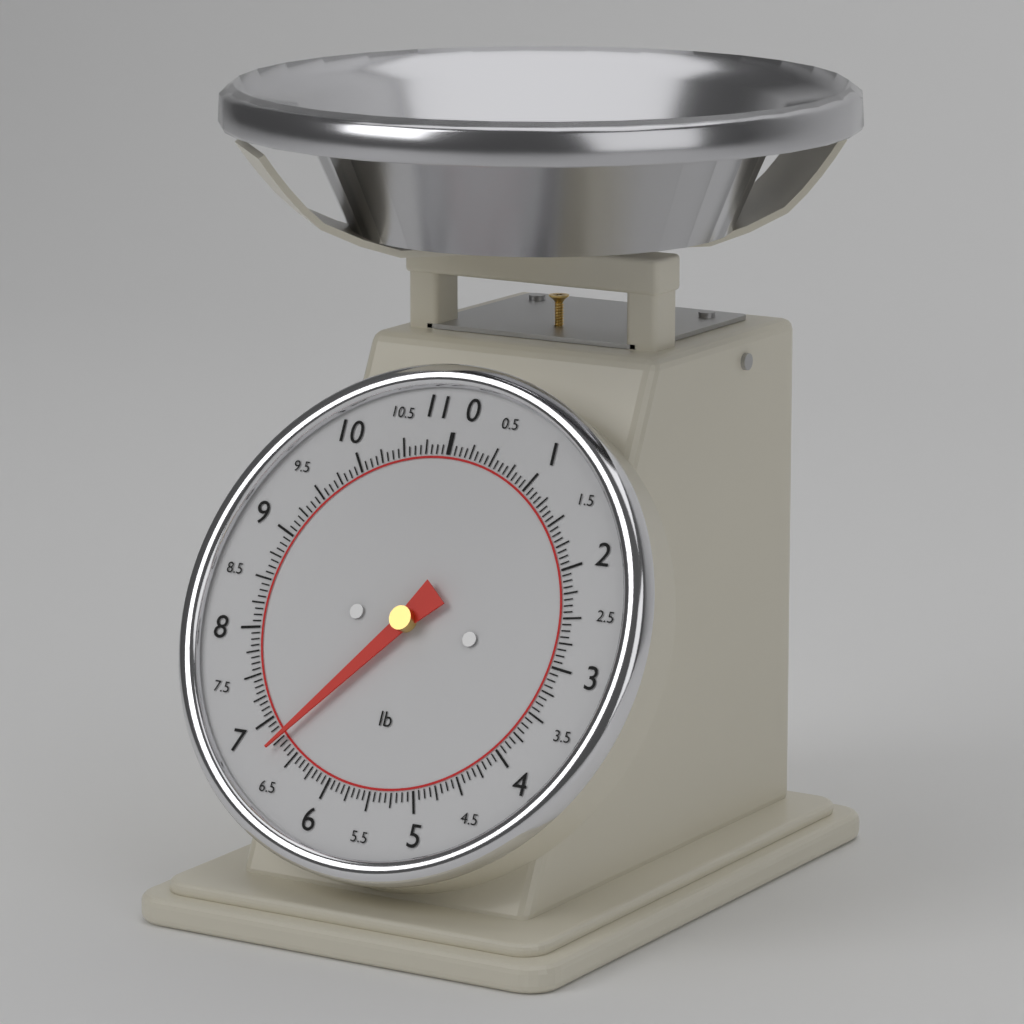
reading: 6.7500 lb
